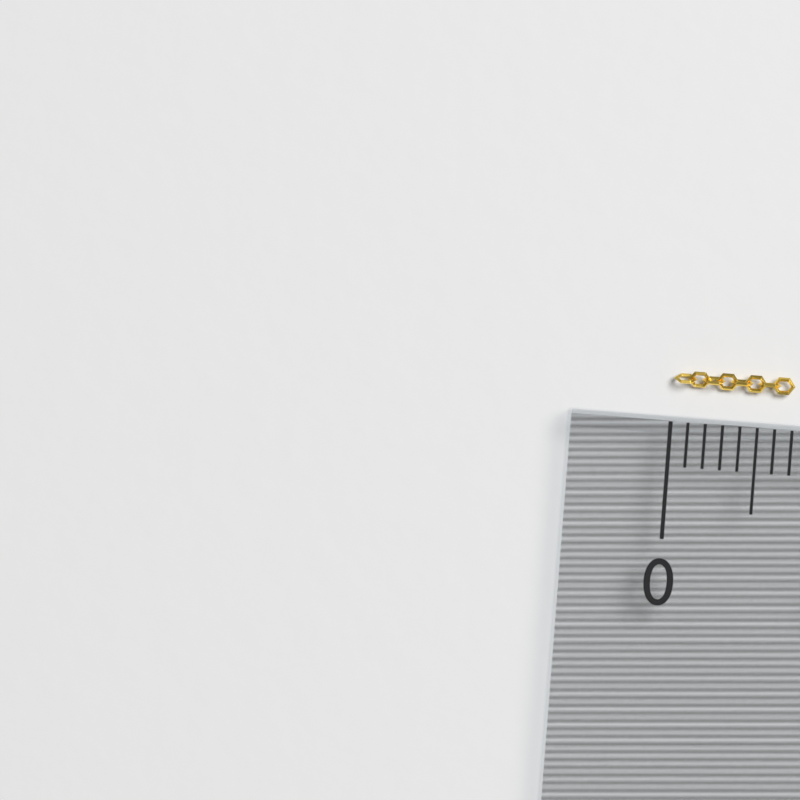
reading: 0.7 (no unit)
